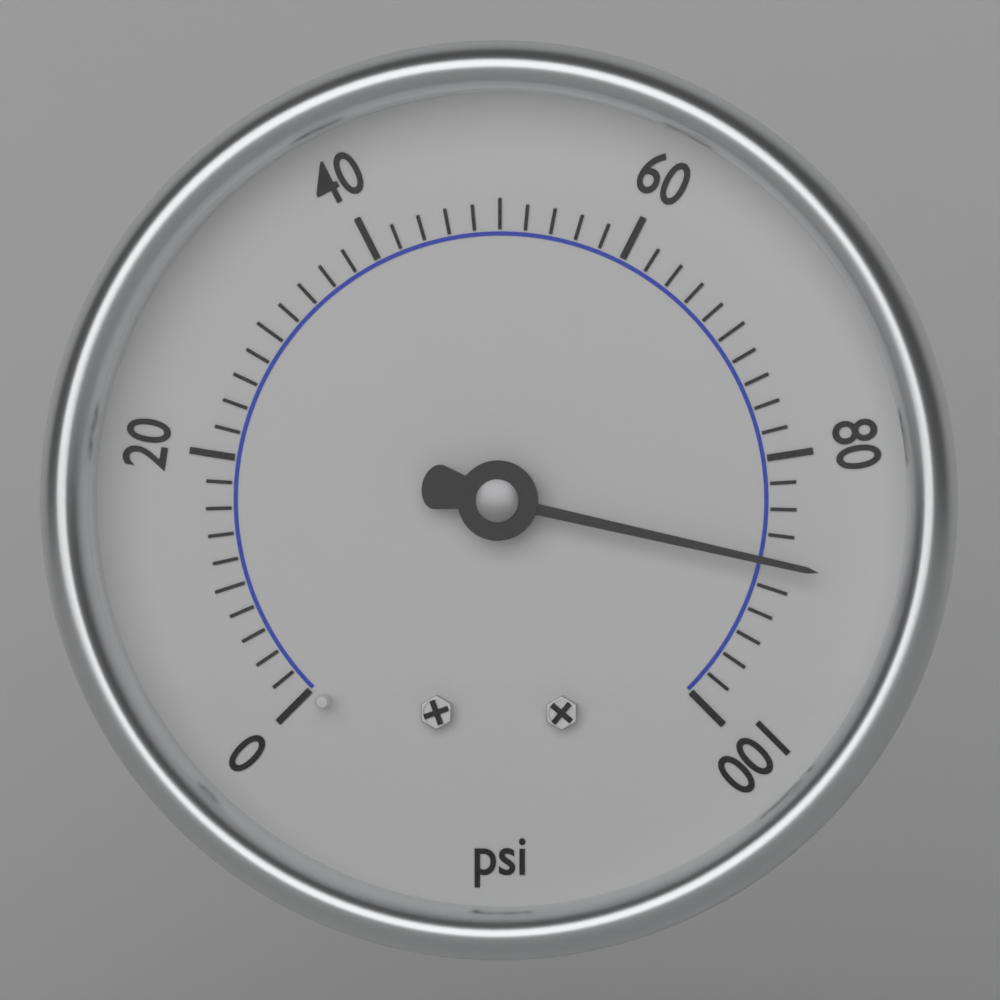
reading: 88 psi
